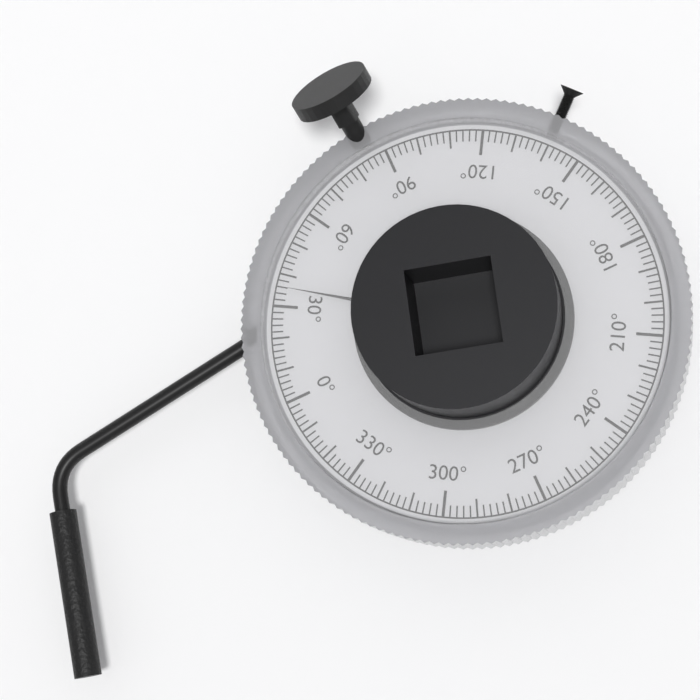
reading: 36 °
